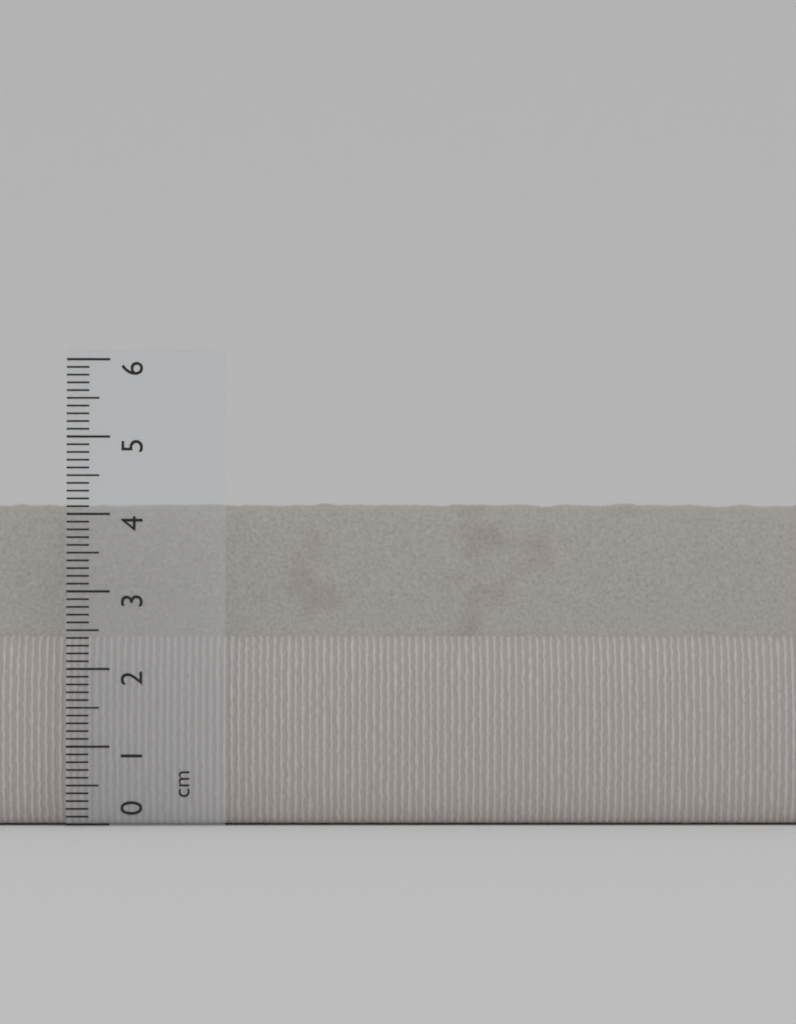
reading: 4.2 cm
